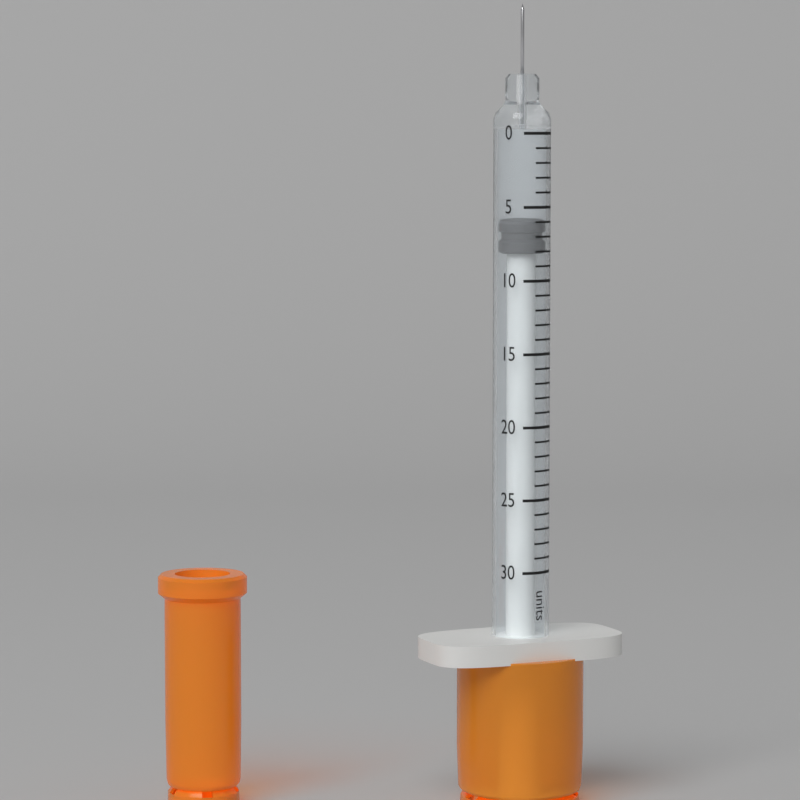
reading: 6 units
